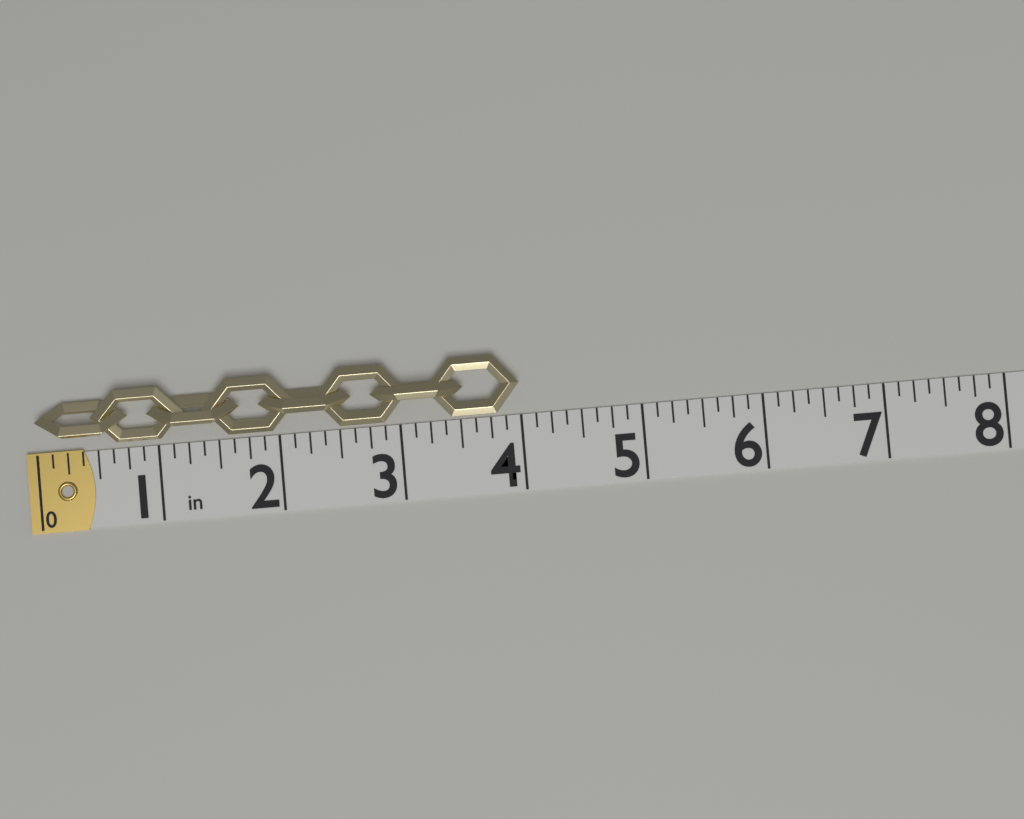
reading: 4.000 in
